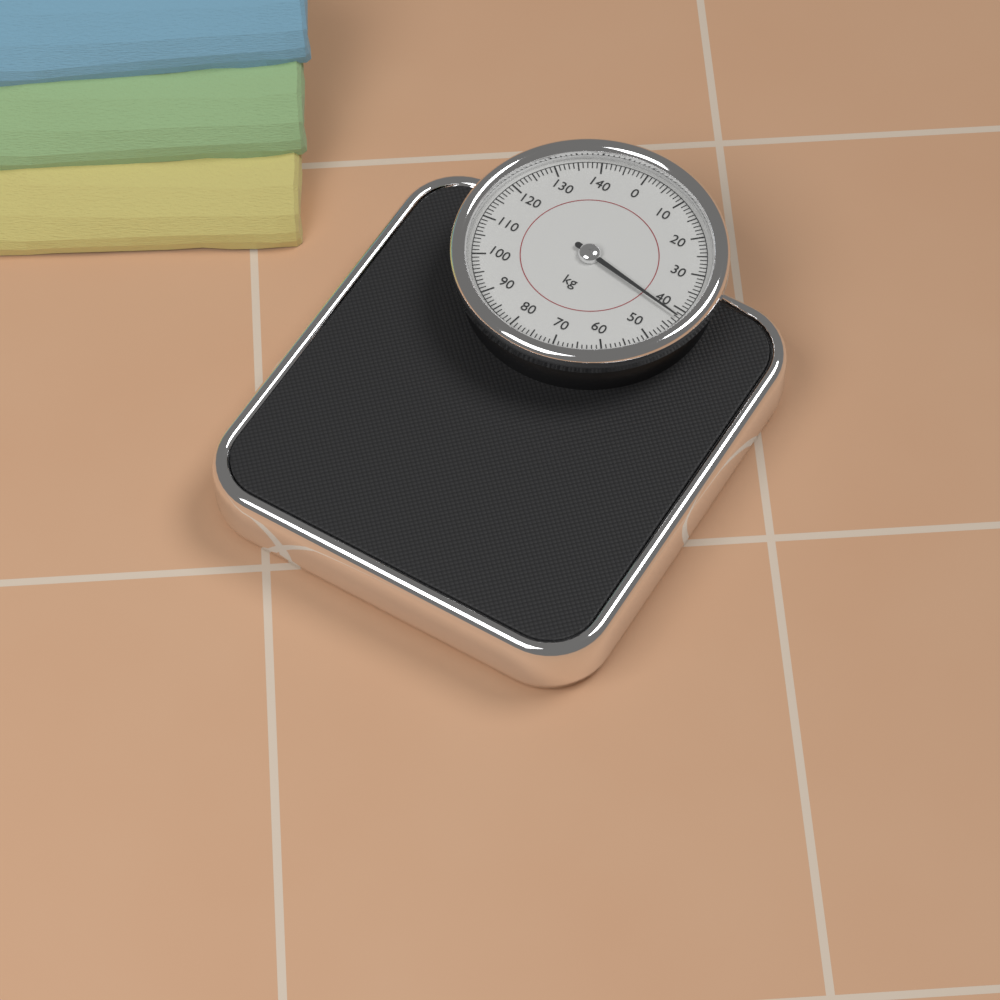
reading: 42 kg
